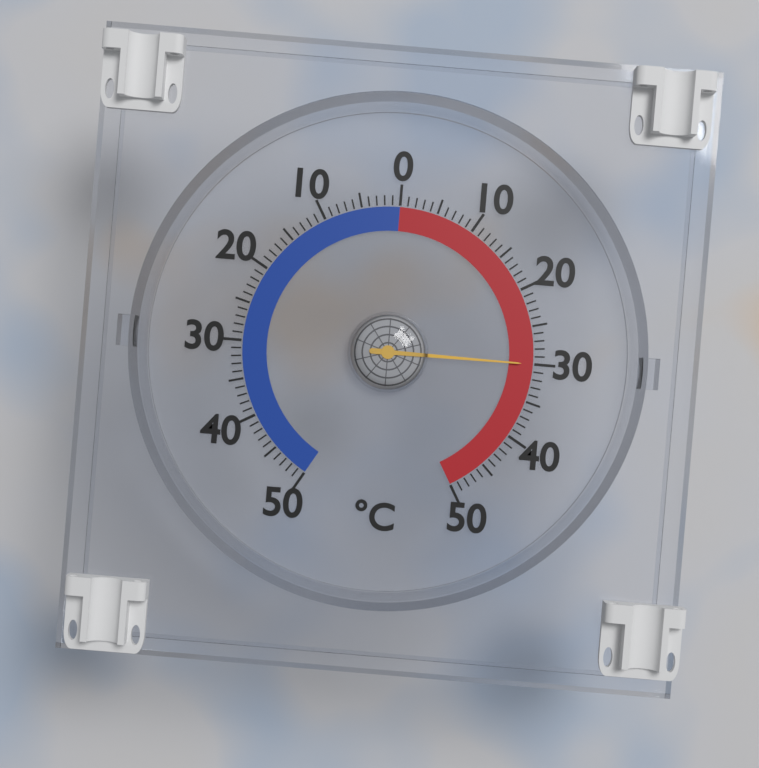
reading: 30 °C
